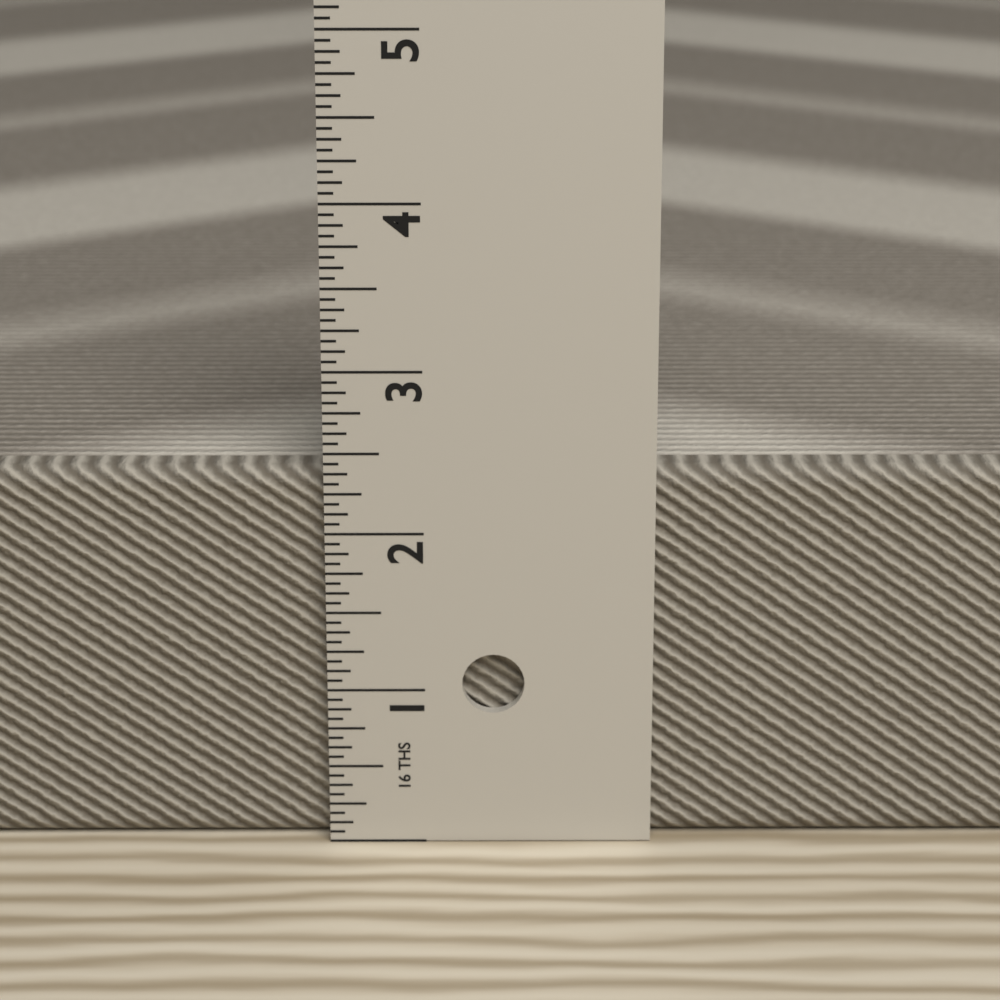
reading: 2.3750 in
